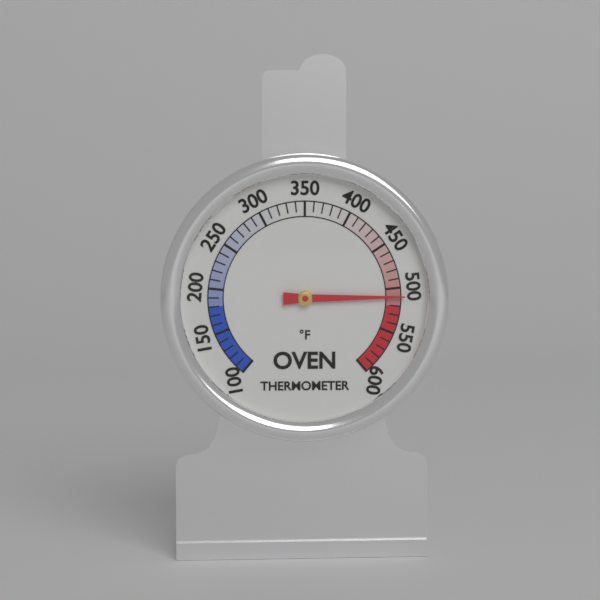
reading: 510 °F
